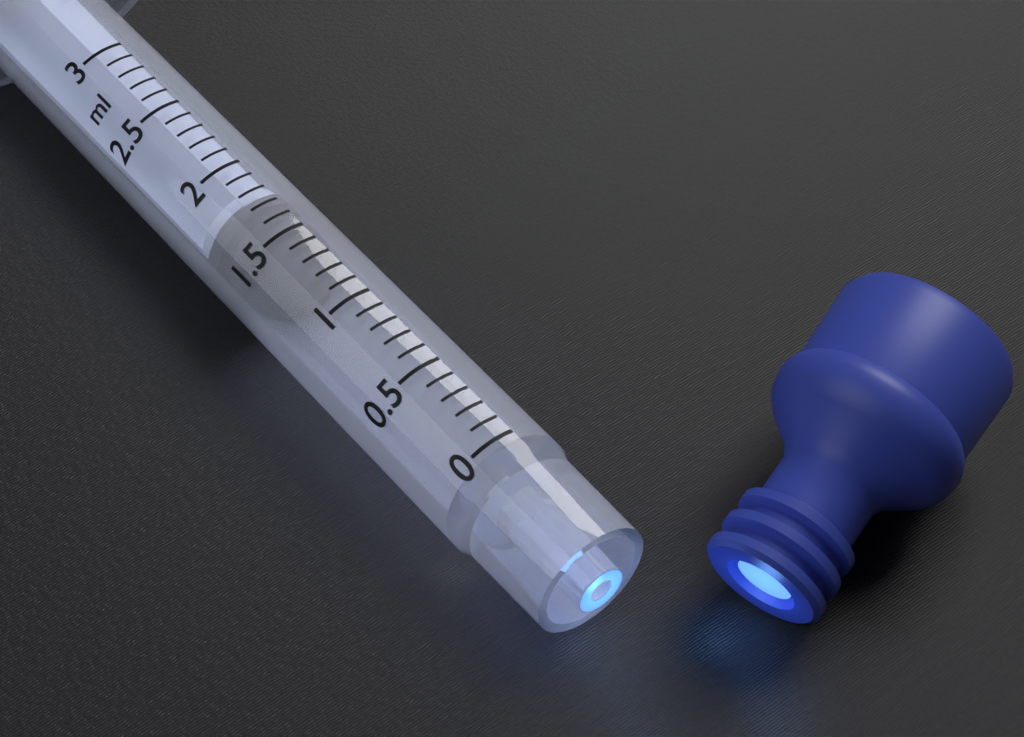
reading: 1.5 ml
